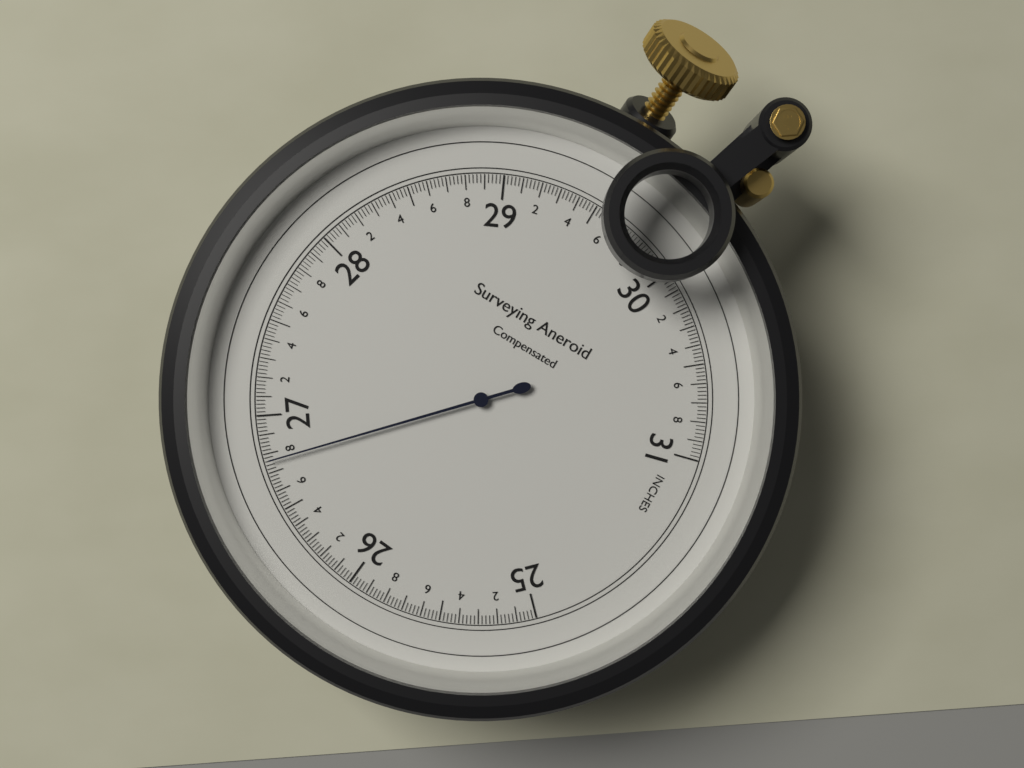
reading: 26.76 inches
